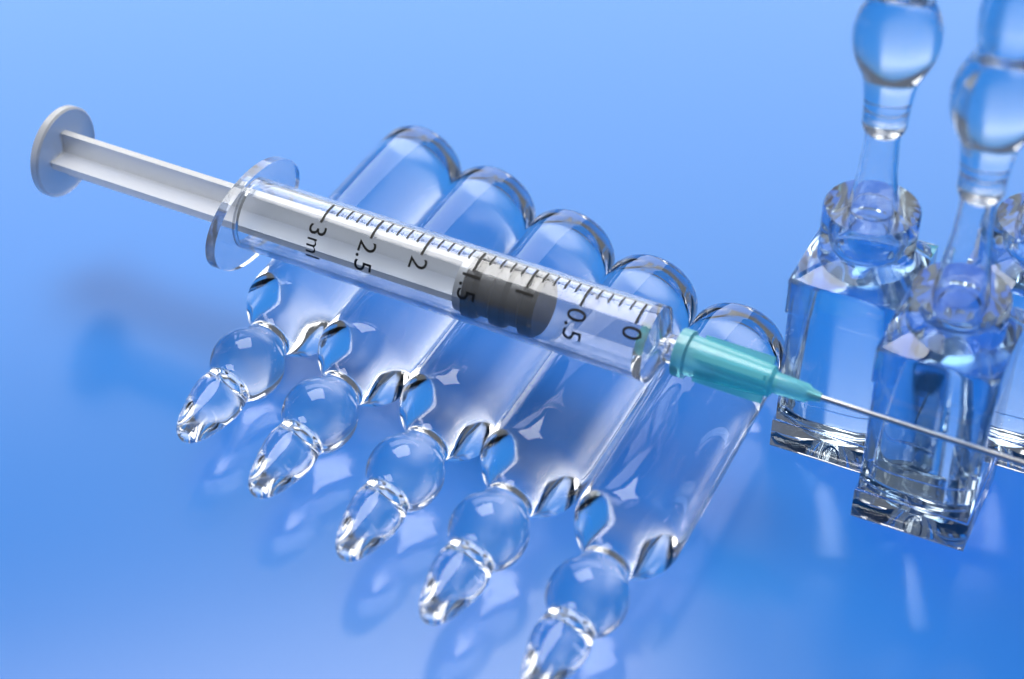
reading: 0.9 ml
